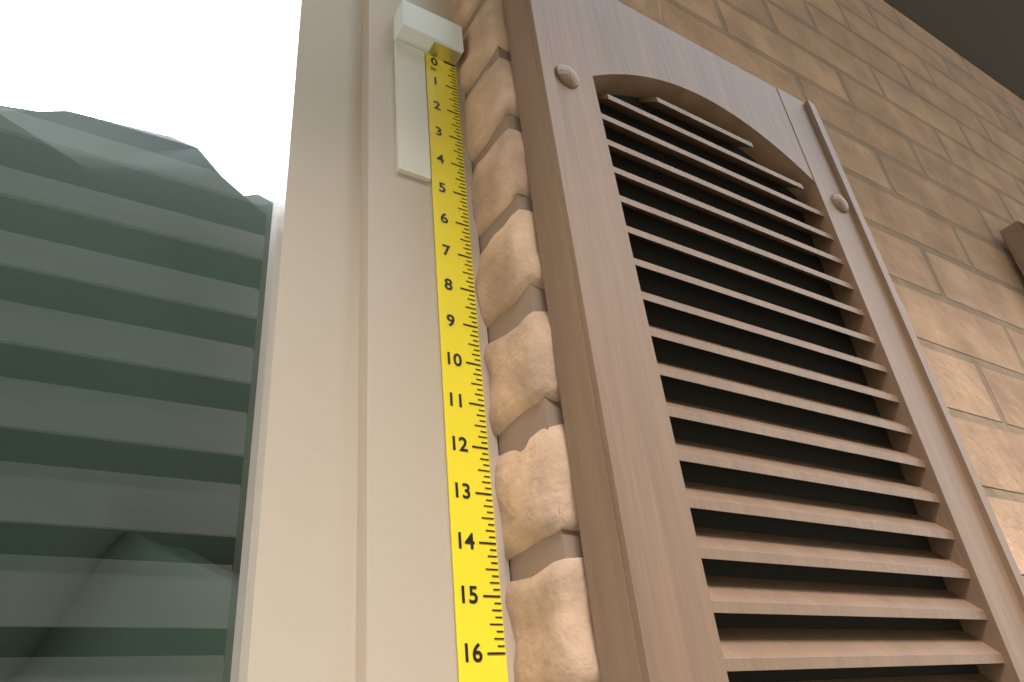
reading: 4.875 in
